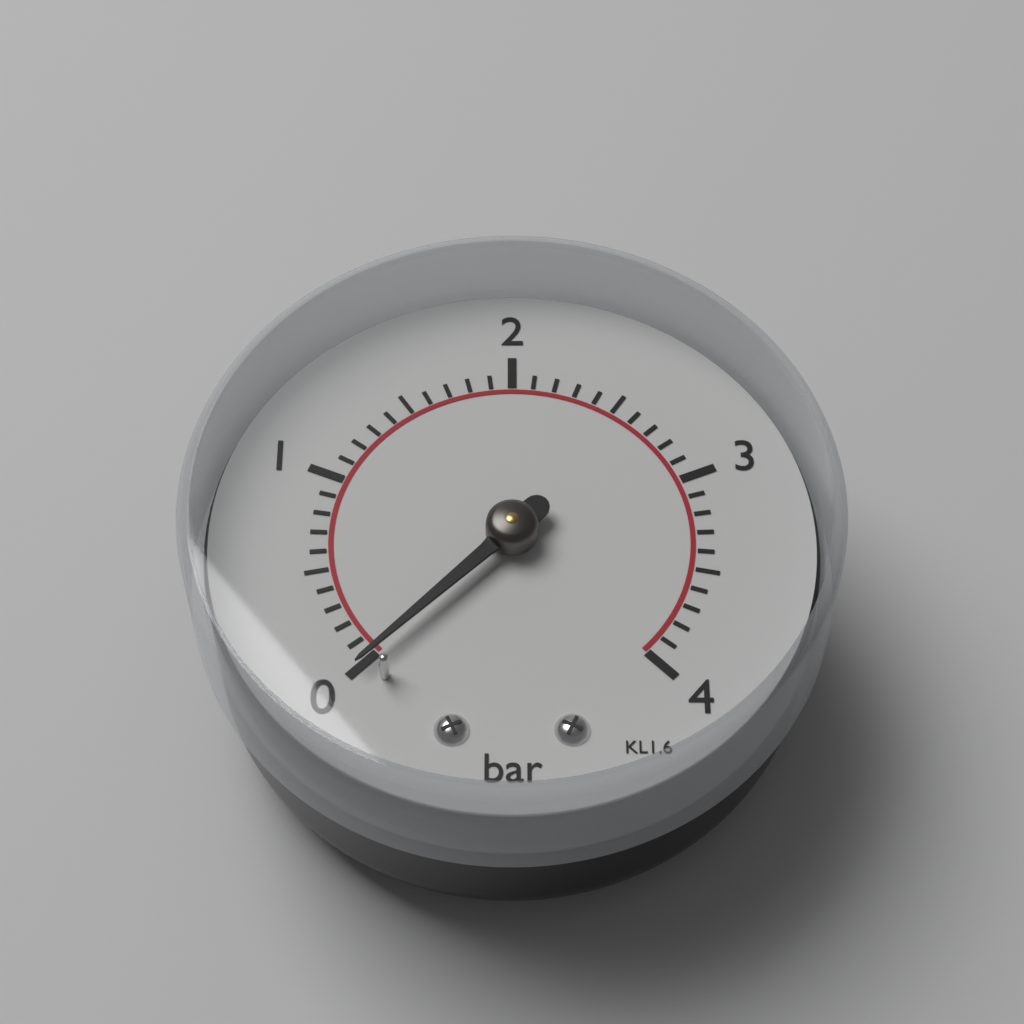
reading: 0.0 bar
